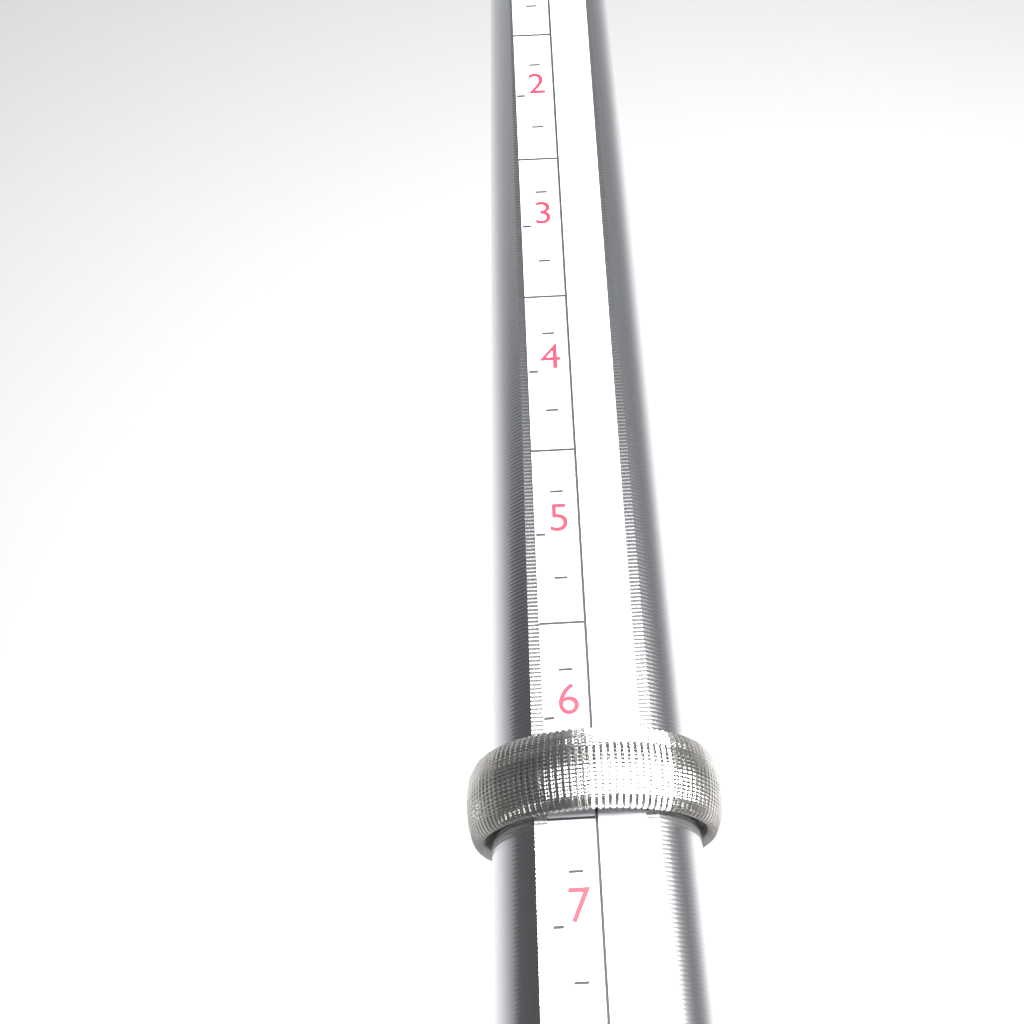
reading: 6.50 (no unit)
